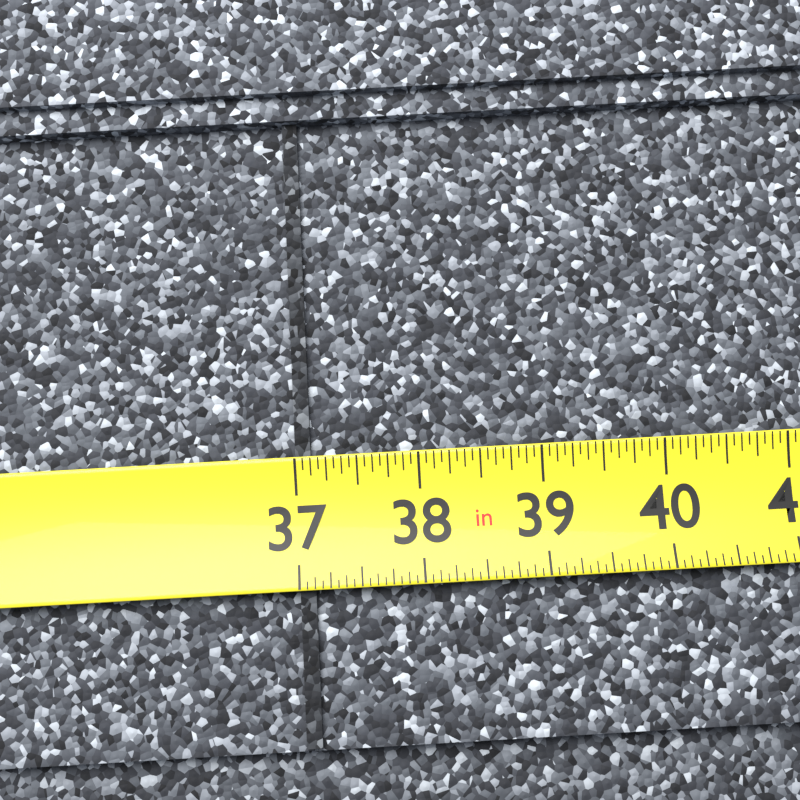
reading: 37.1250 in
